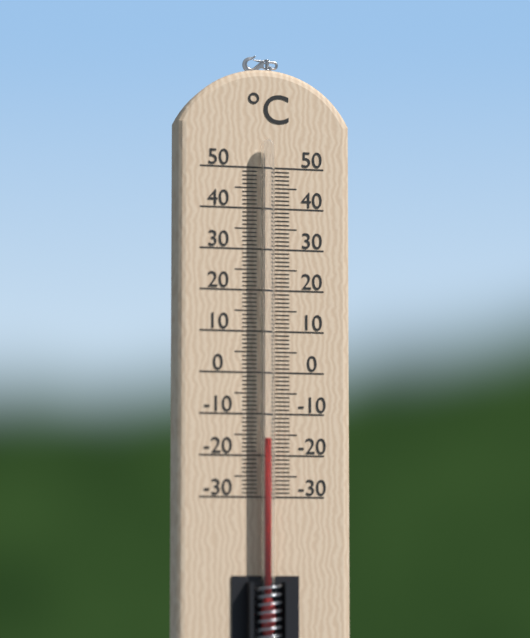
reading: -16 °C
